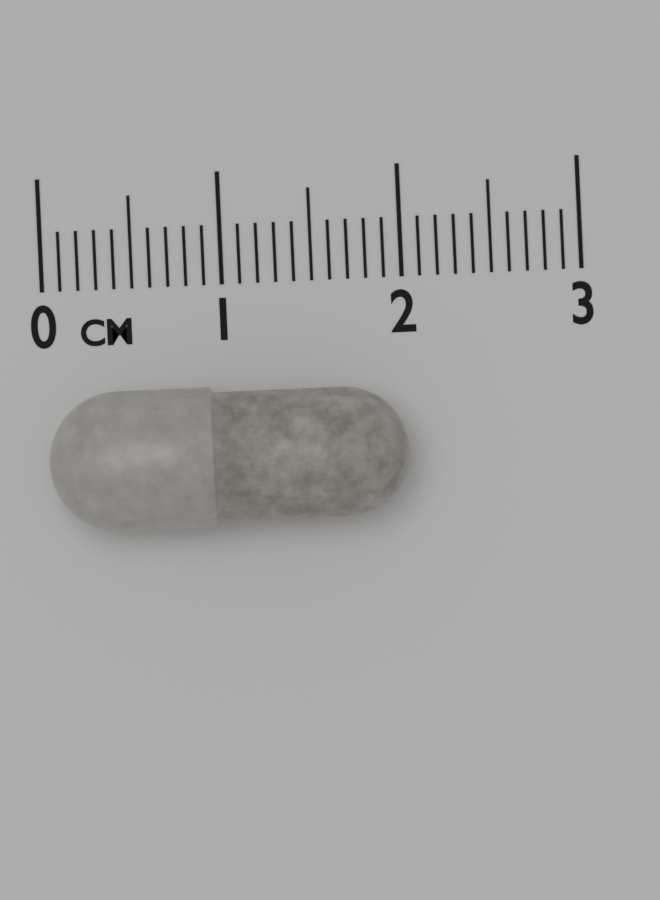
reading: 2.0 cm
